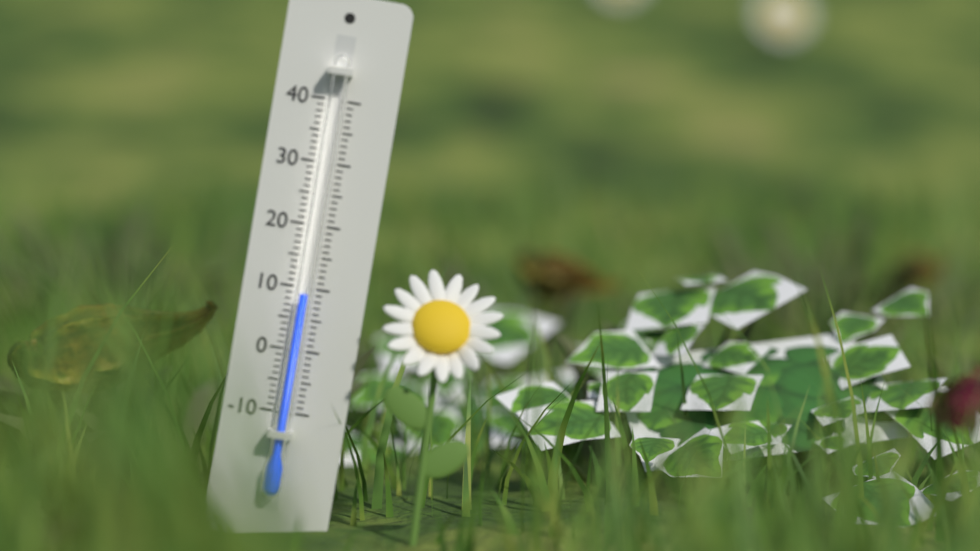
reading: 9 (no unit)
